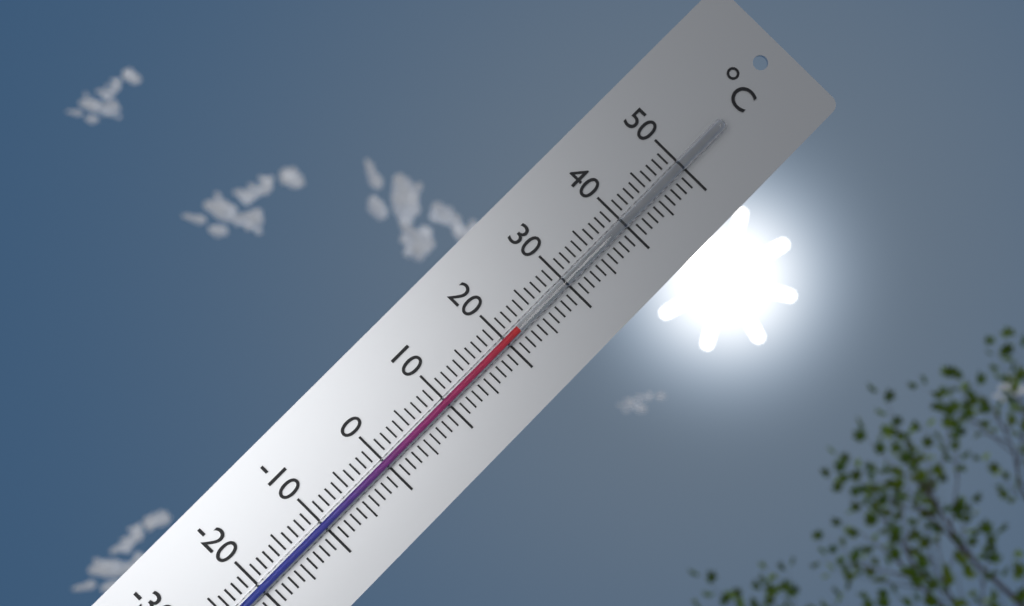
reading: 22 °C
